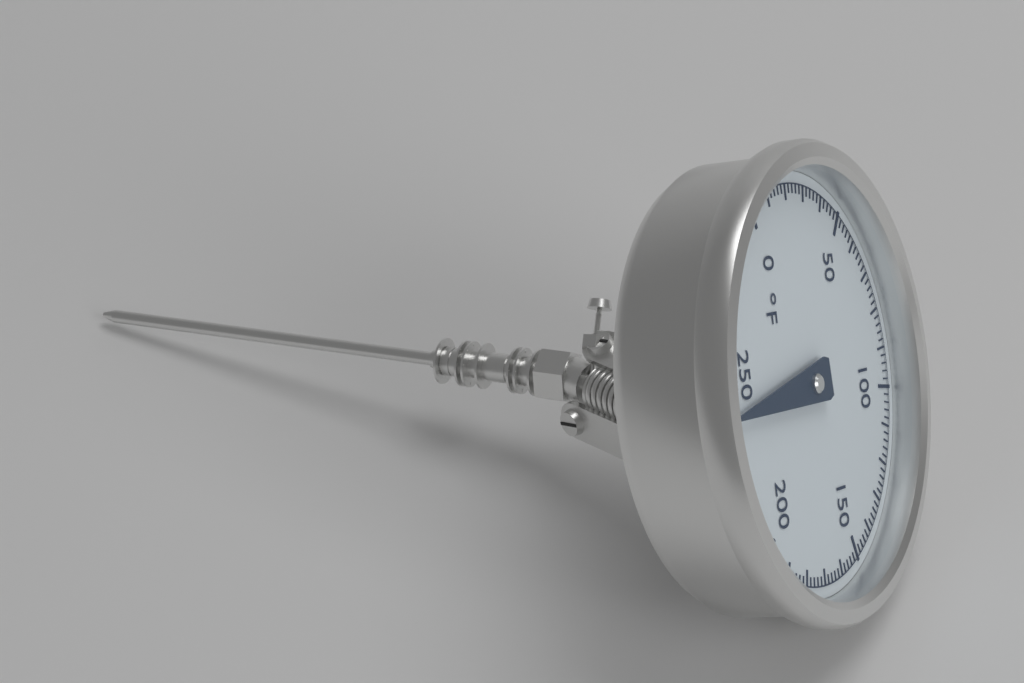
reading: 238 °F
